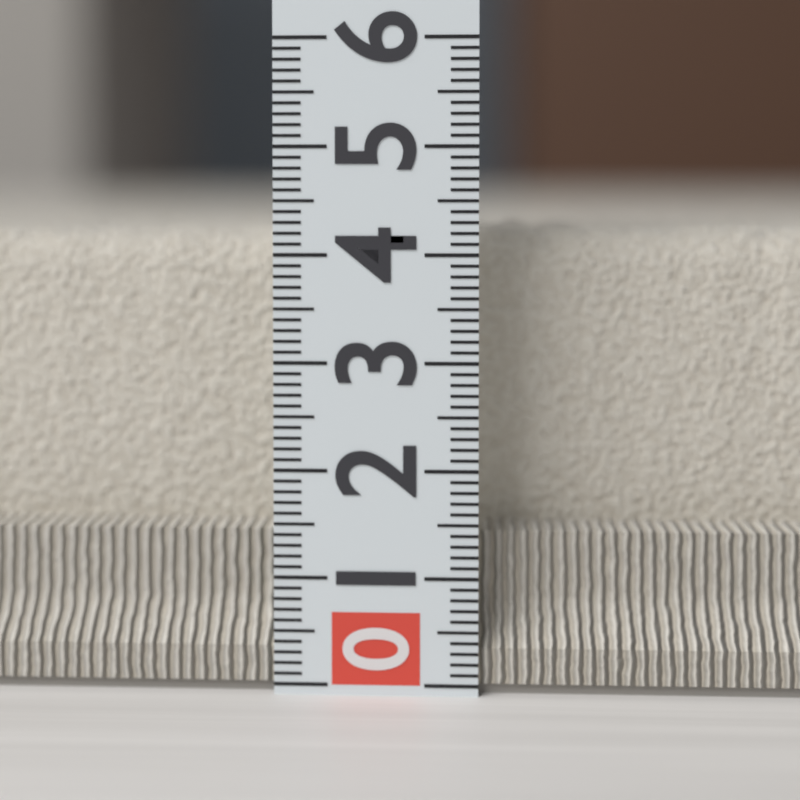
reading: 4.3 (no unit)
